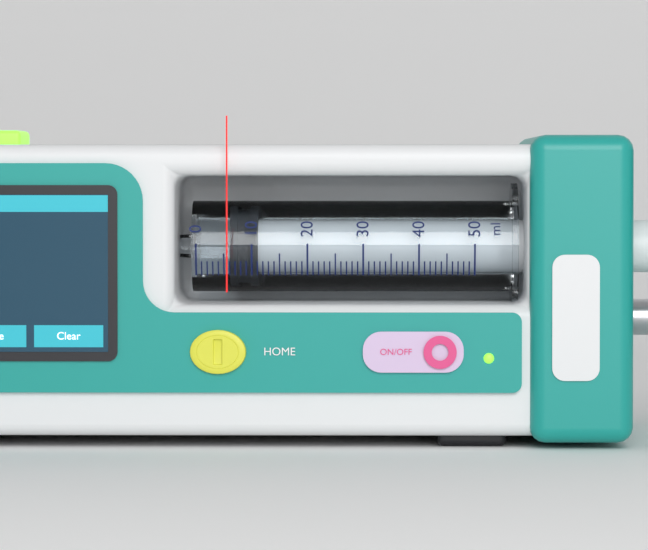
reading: 6 ml
